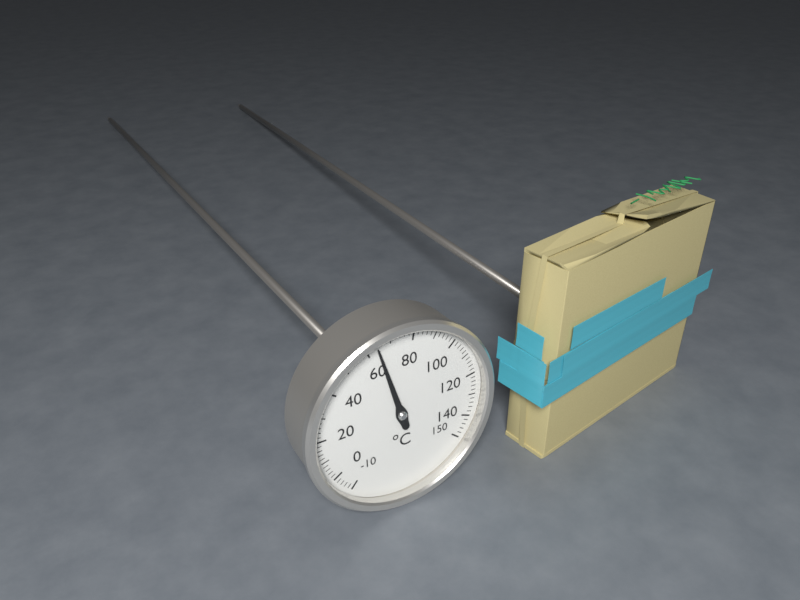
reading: 64 °C
